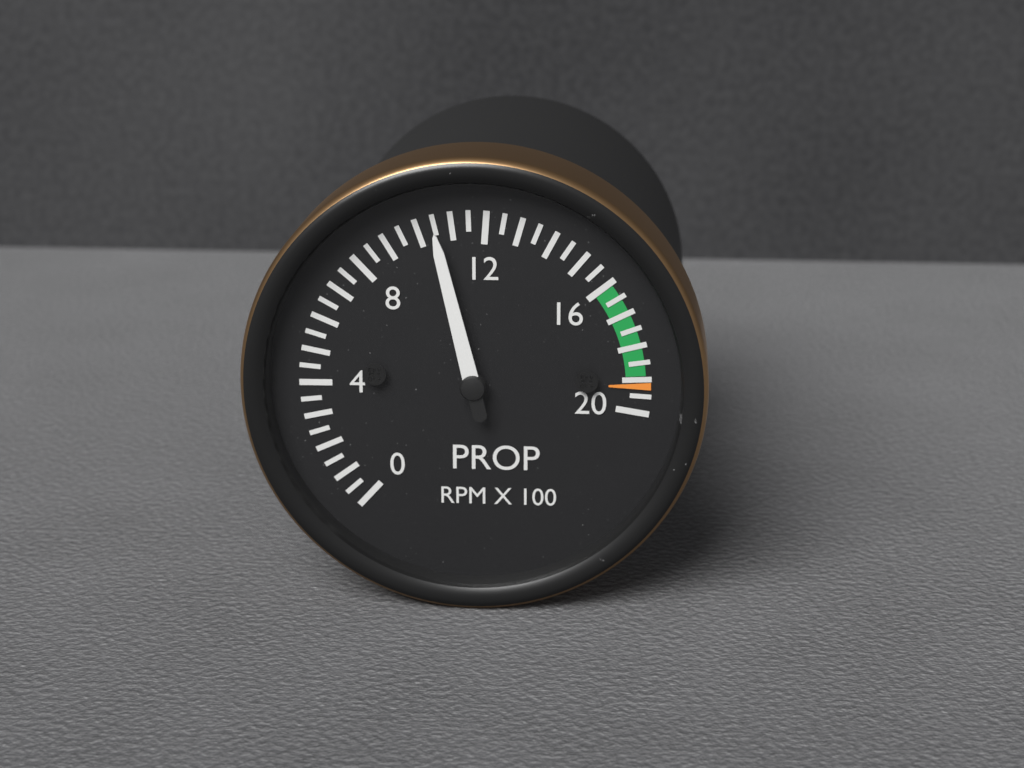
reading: 10.5 RPM X 100
